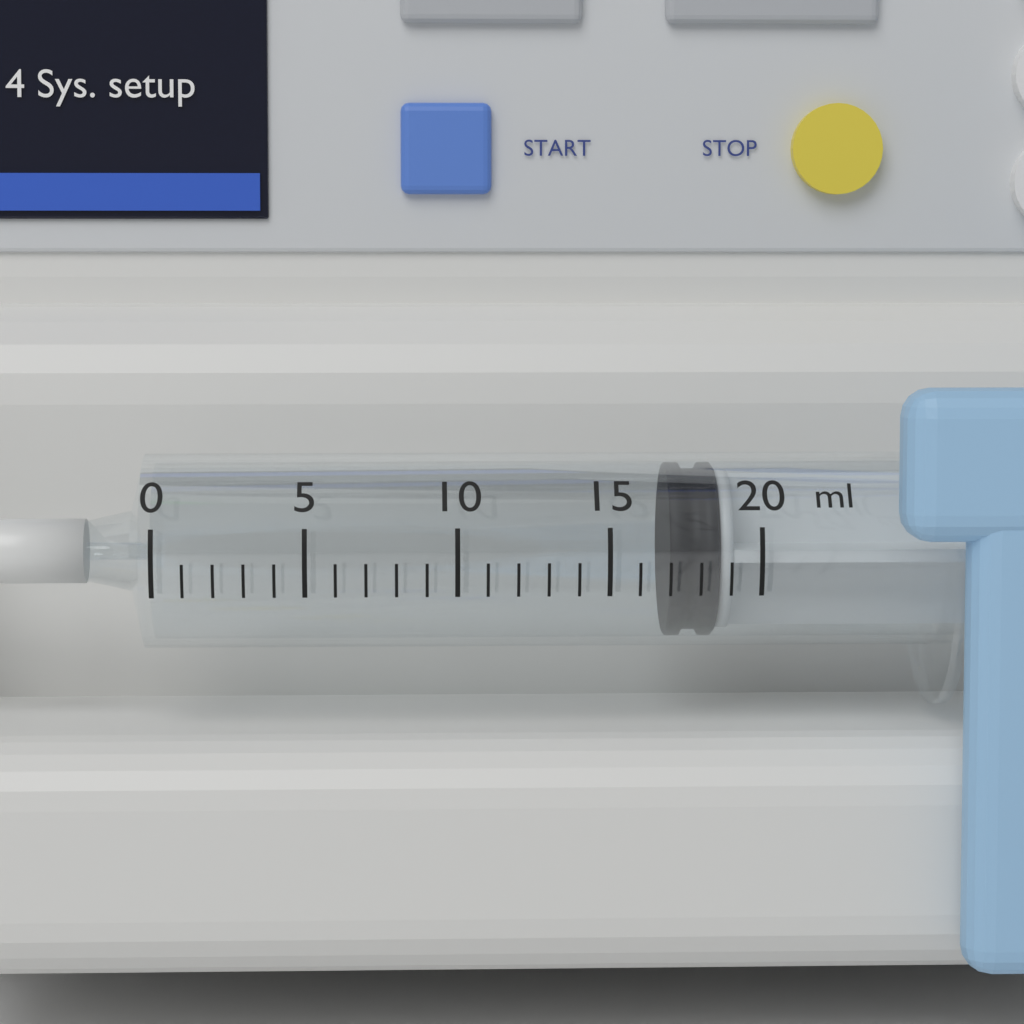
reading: 17 ml
